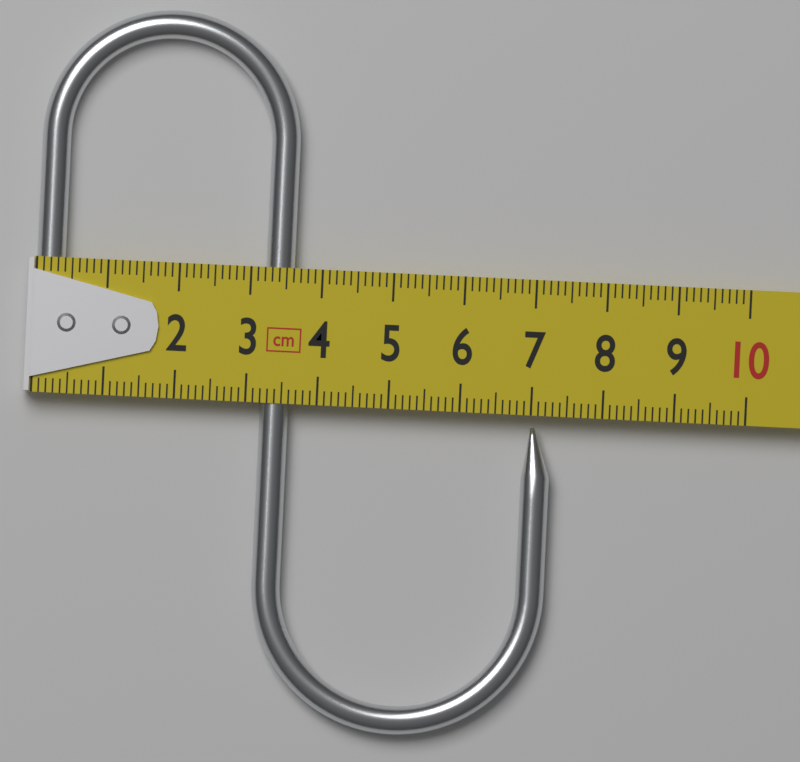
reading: 7.3 cm
